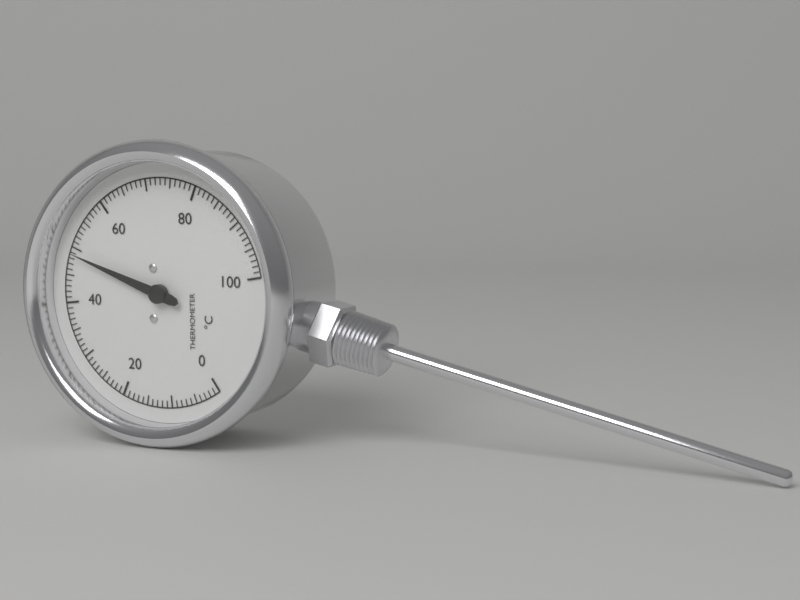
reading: 49 °C
